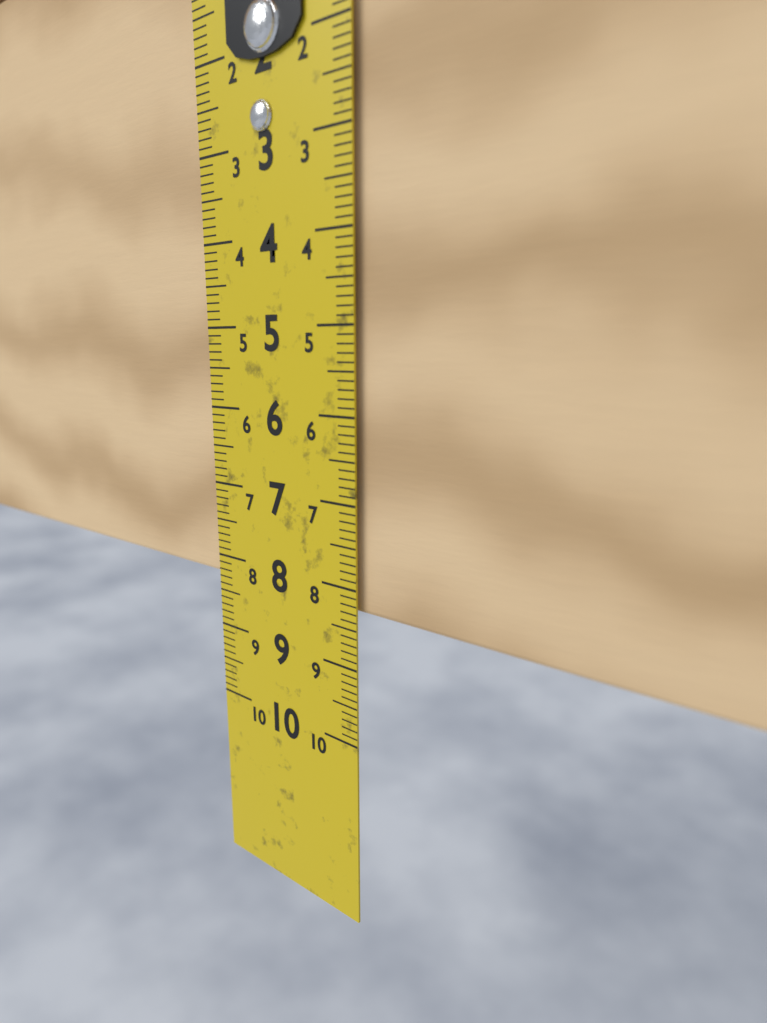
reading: 8.3 cm
